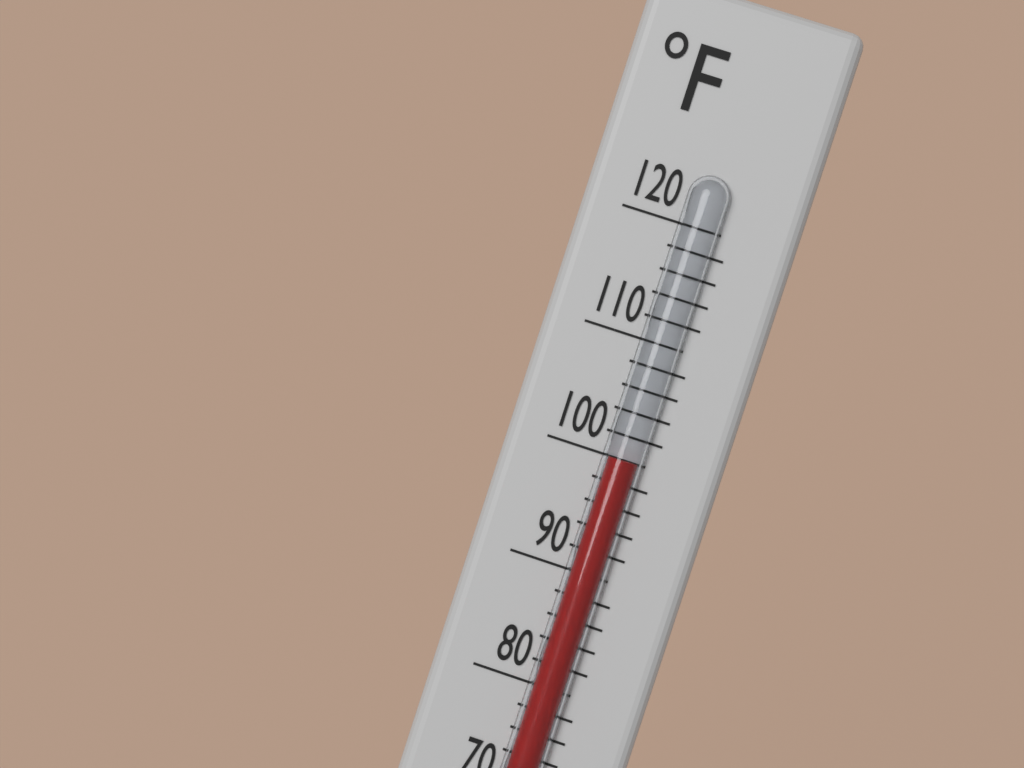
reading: 100 °F
